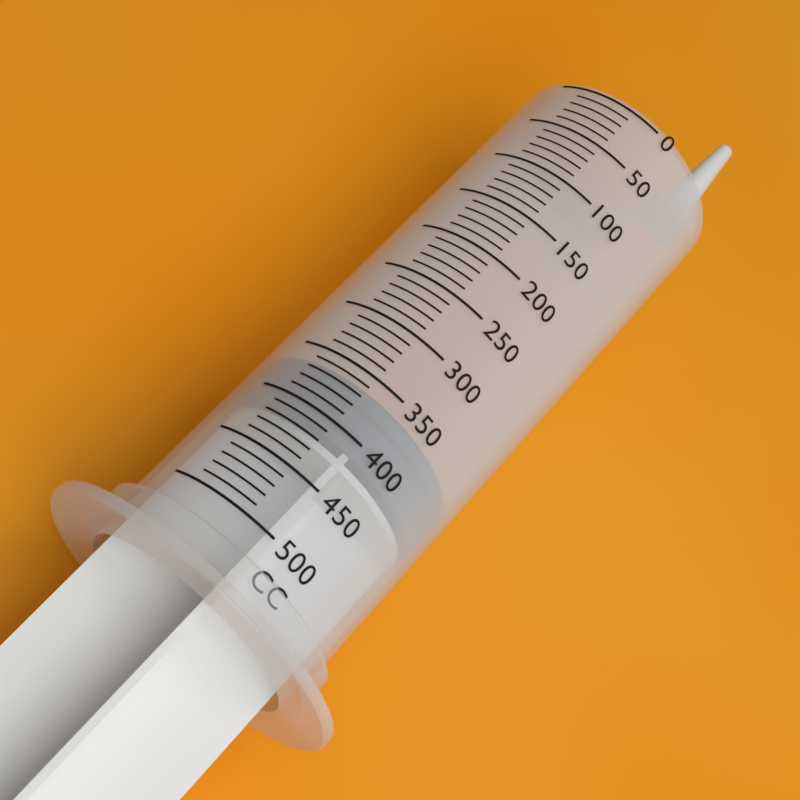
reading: 360 cc
